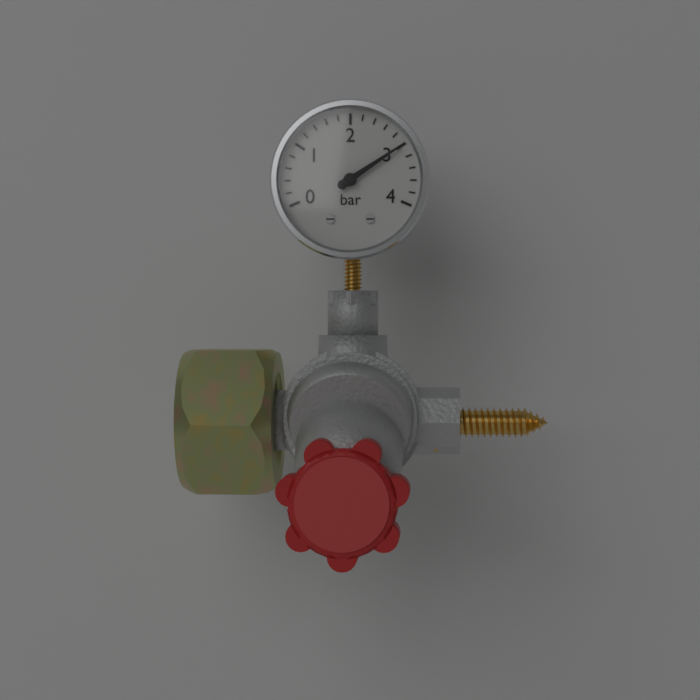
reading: 3.0 bar
